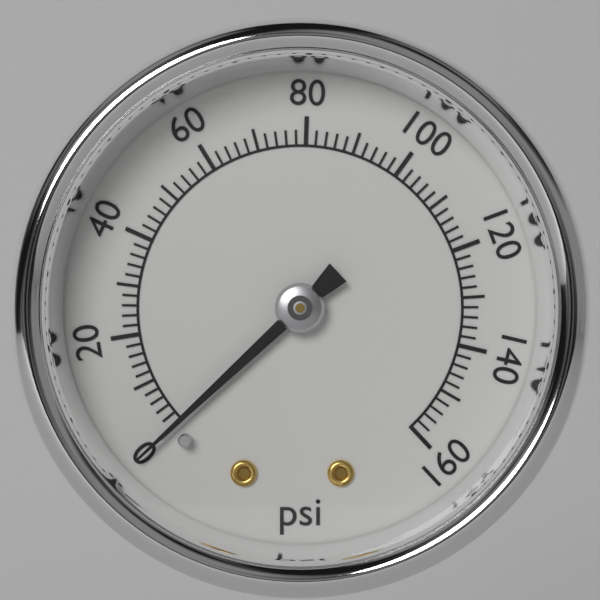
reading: 0 psi
